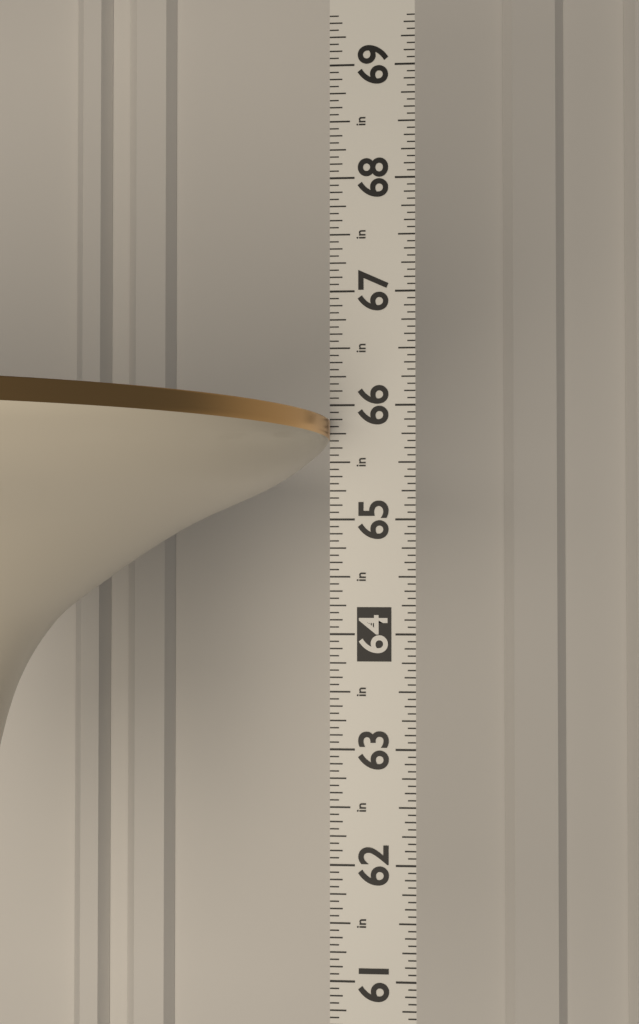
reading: 65.8750 in
